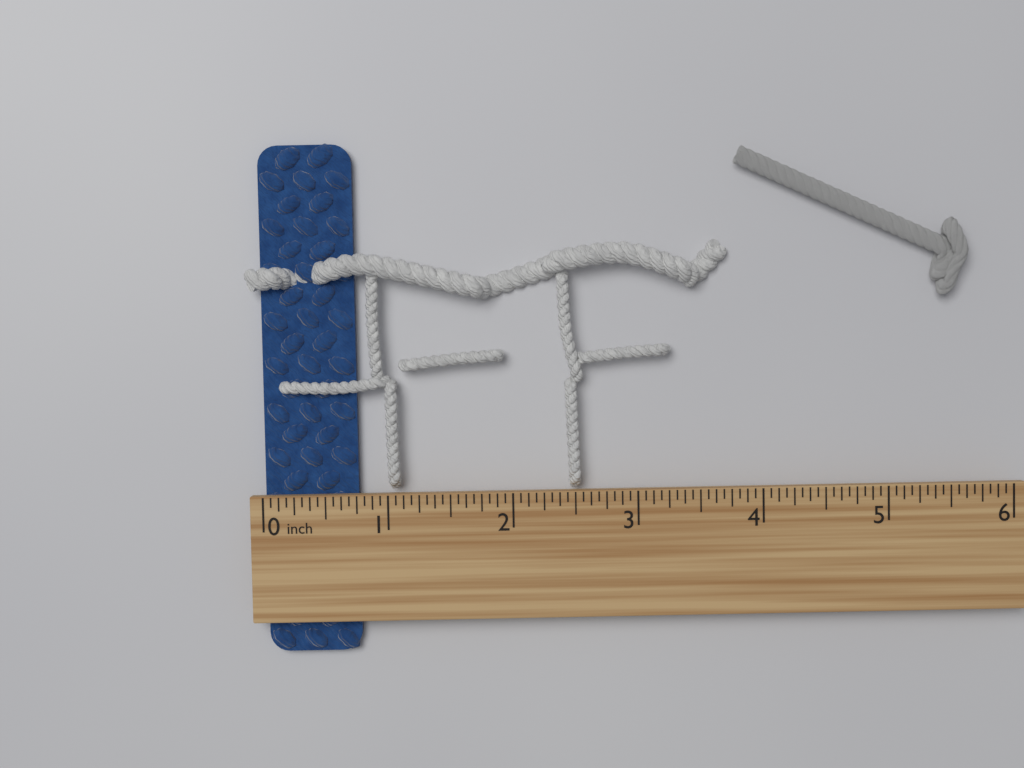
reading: 0.7500 inch
